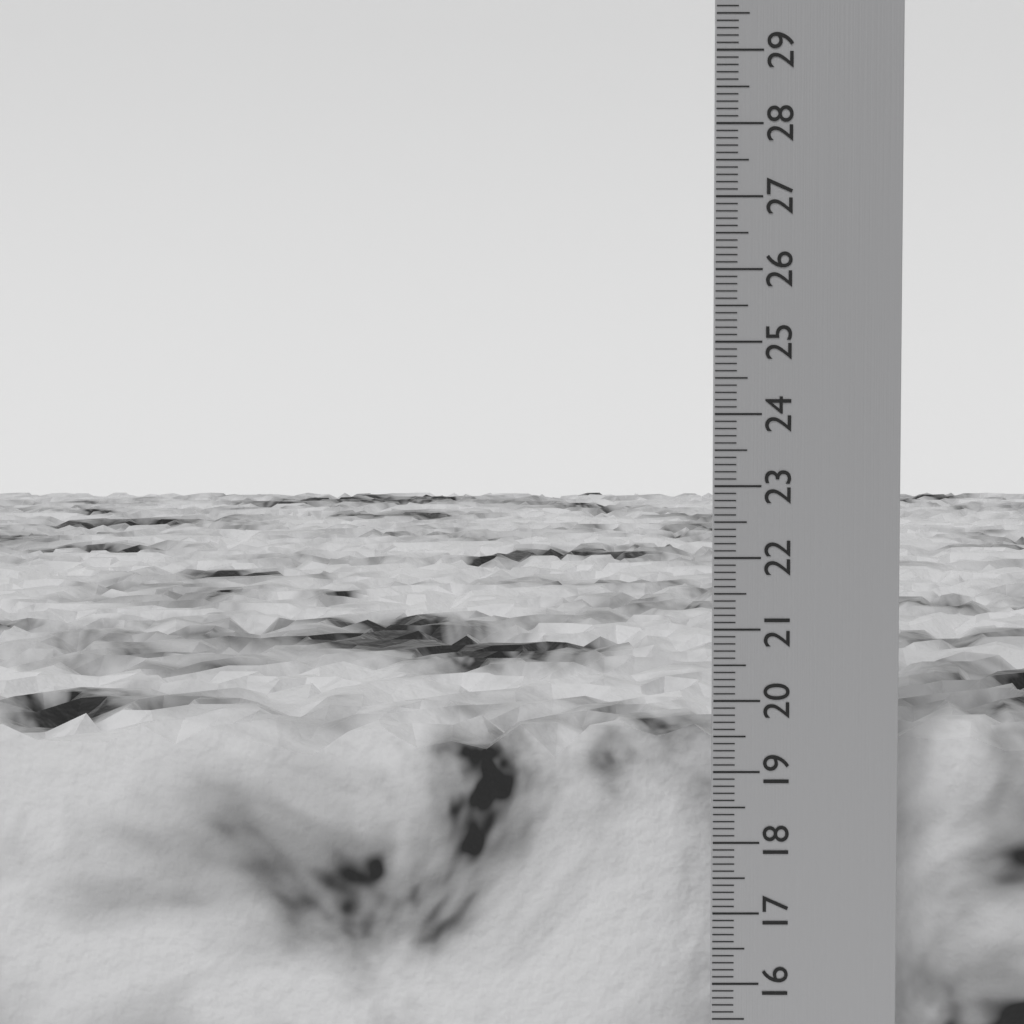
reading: 19.5 cm
